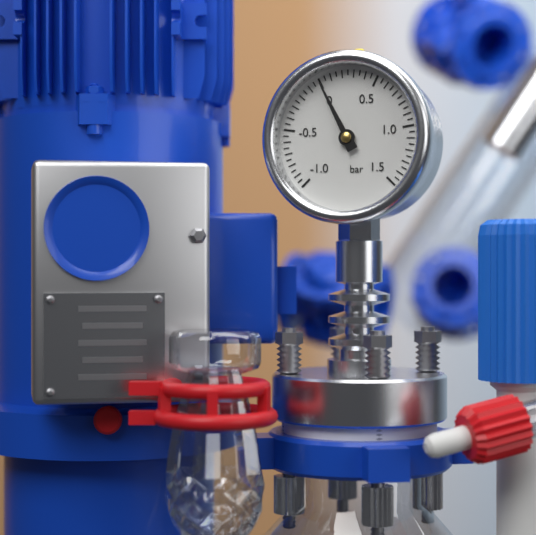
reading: 0.00 bar
